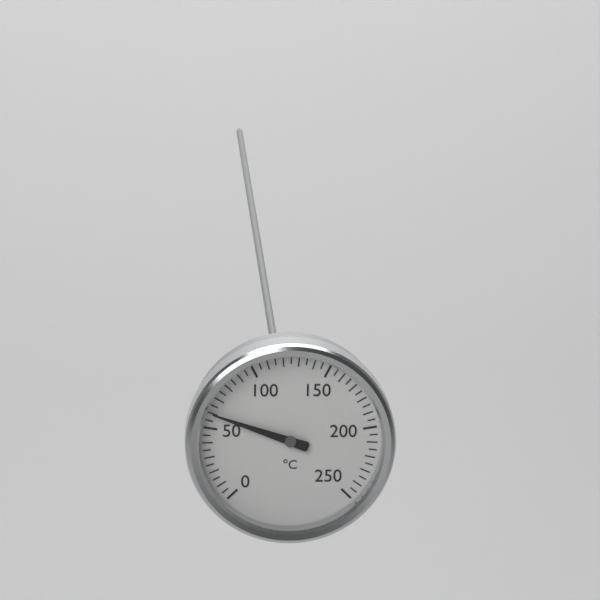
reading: 60 °C
